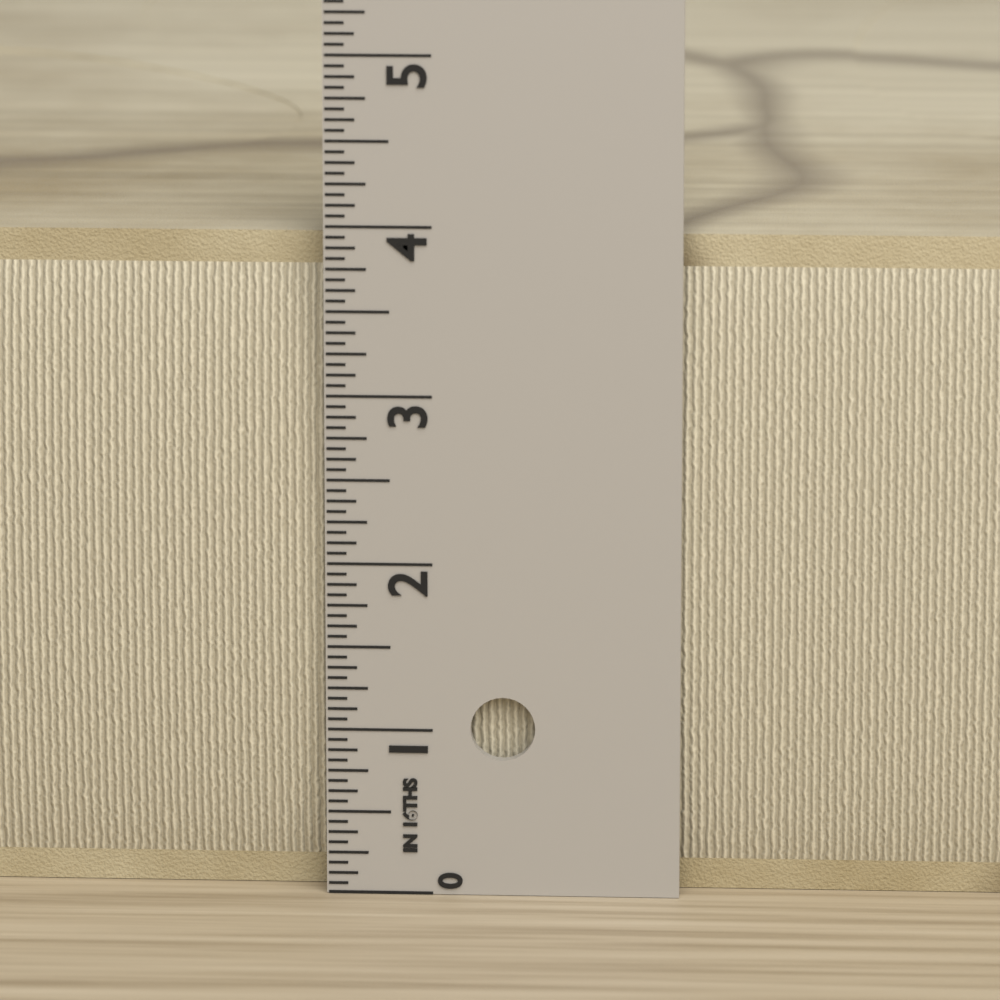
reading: 3.9375 in
